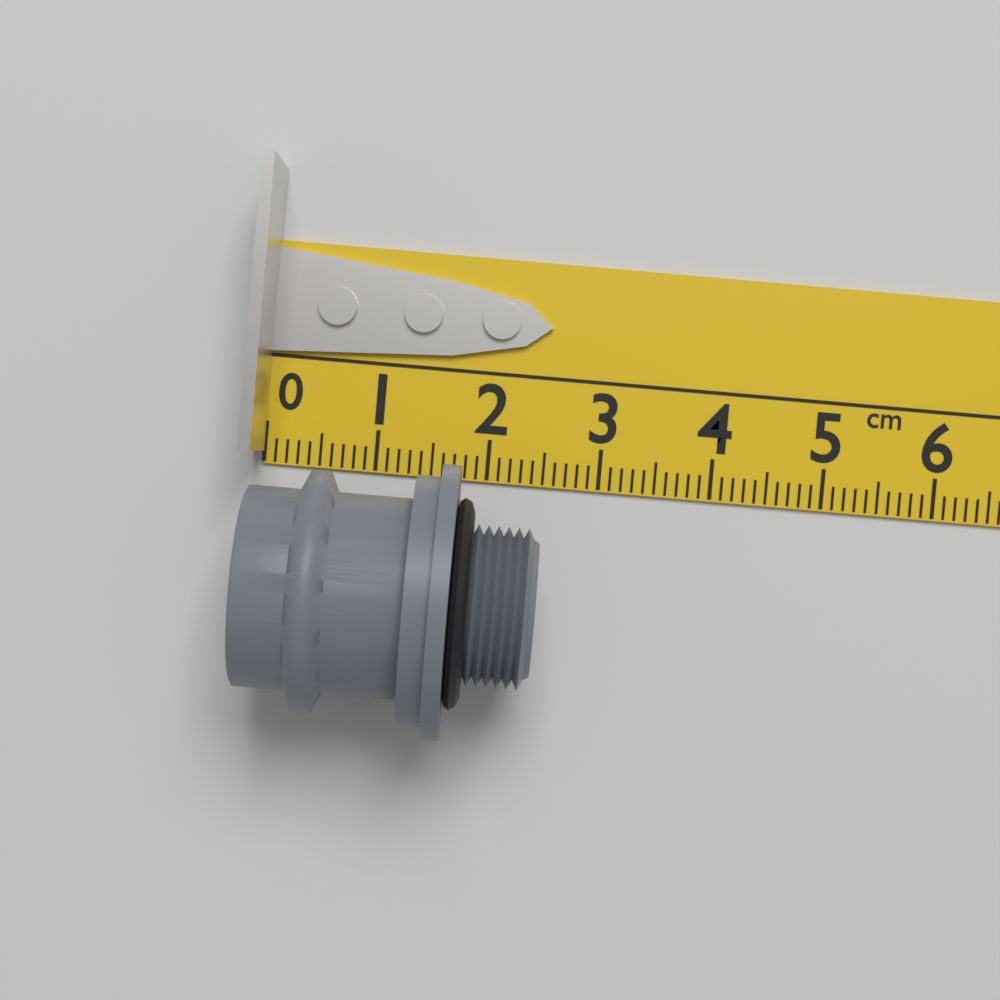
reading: 2.5 cm
